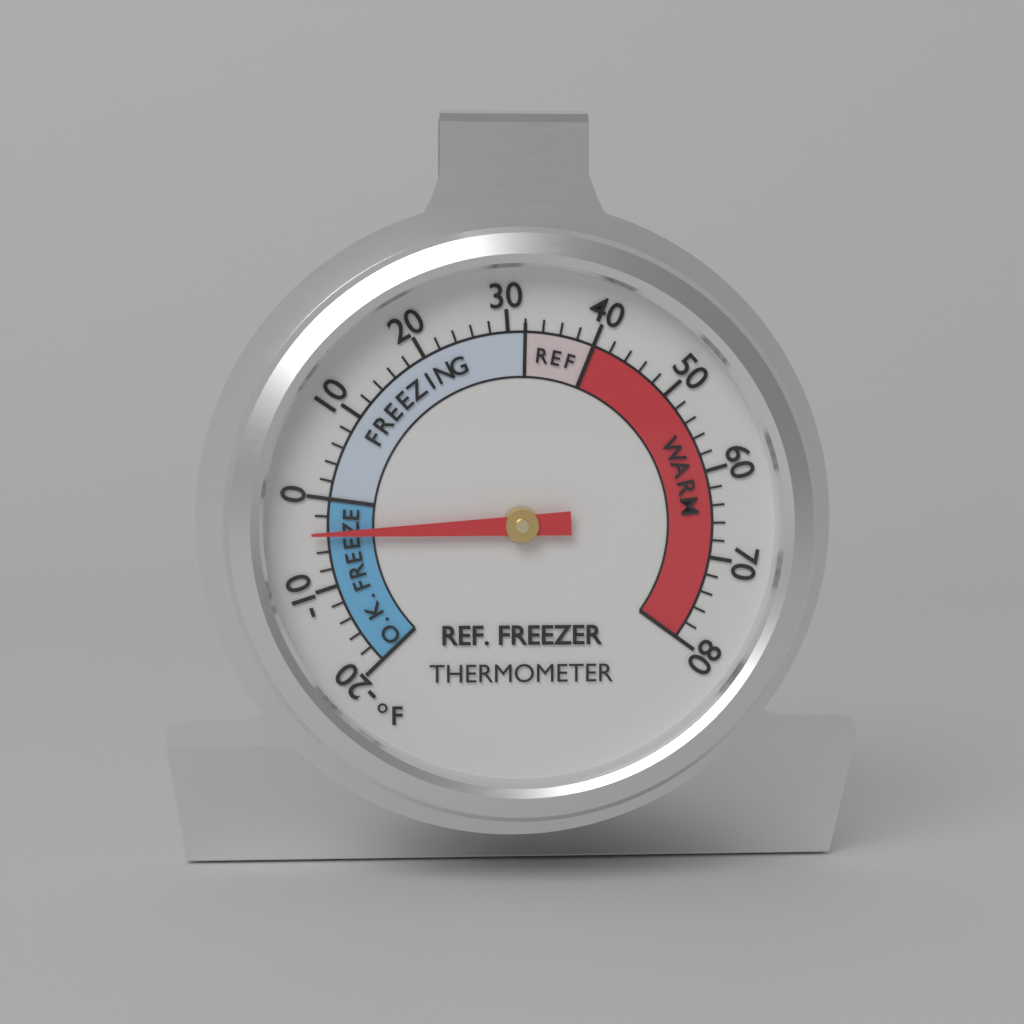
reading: -4 °F
